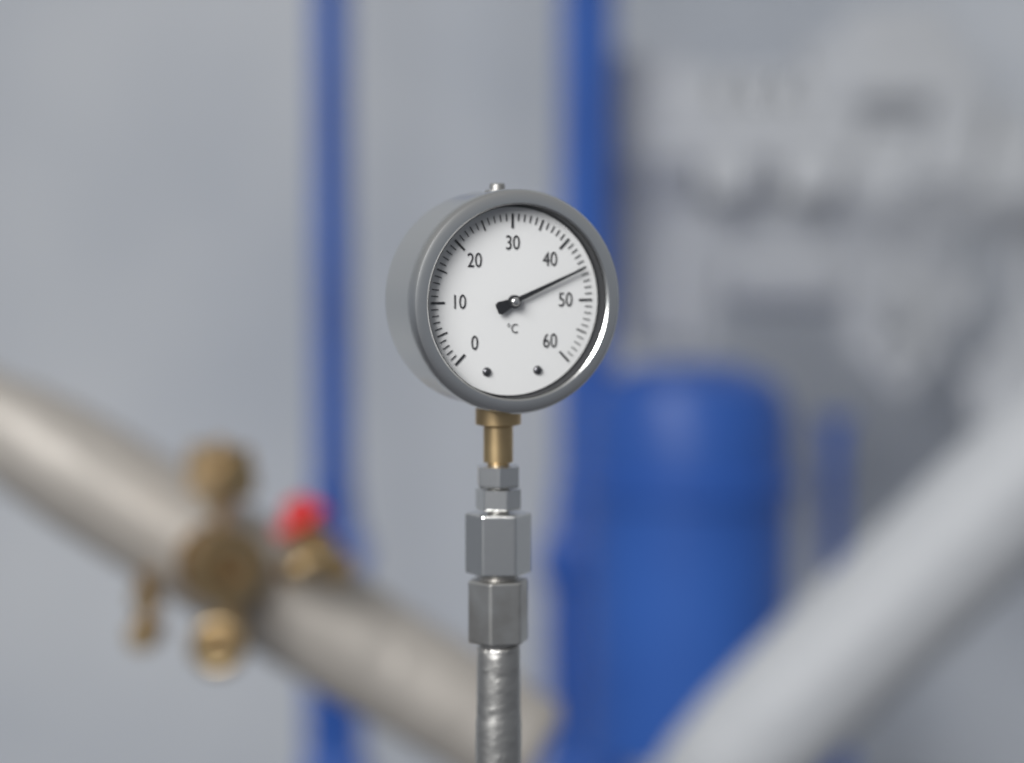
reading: 45 °C
